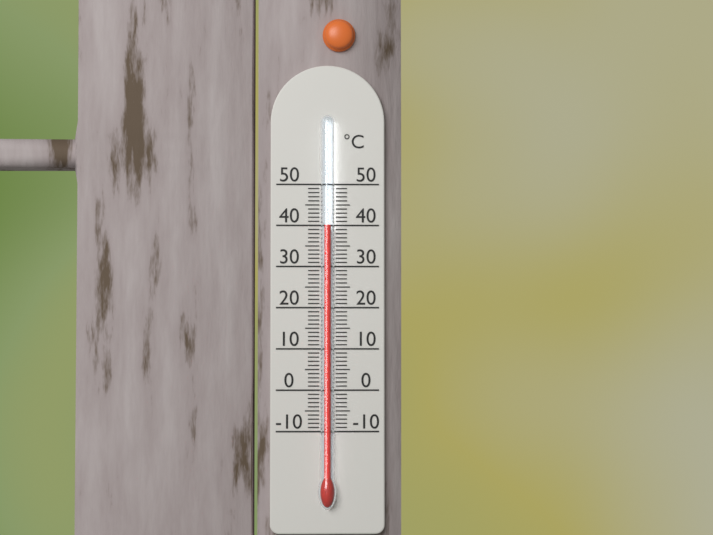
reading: 40 °C
